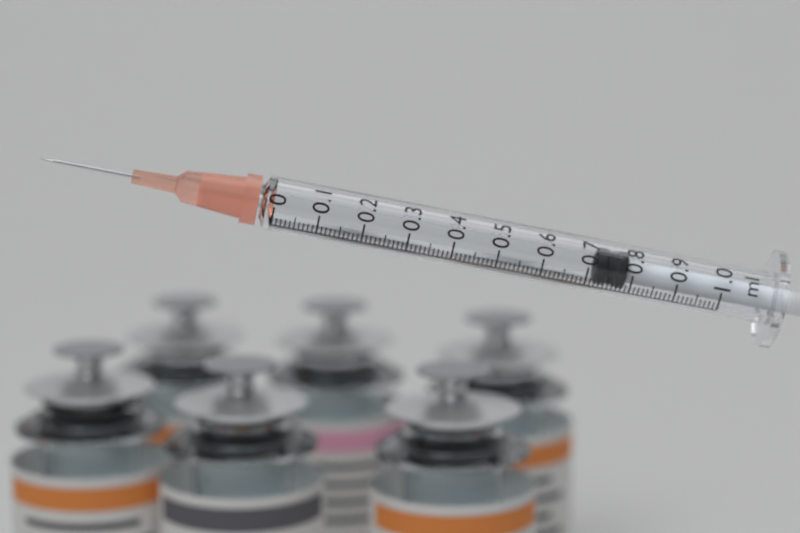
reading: 0.72 ml
